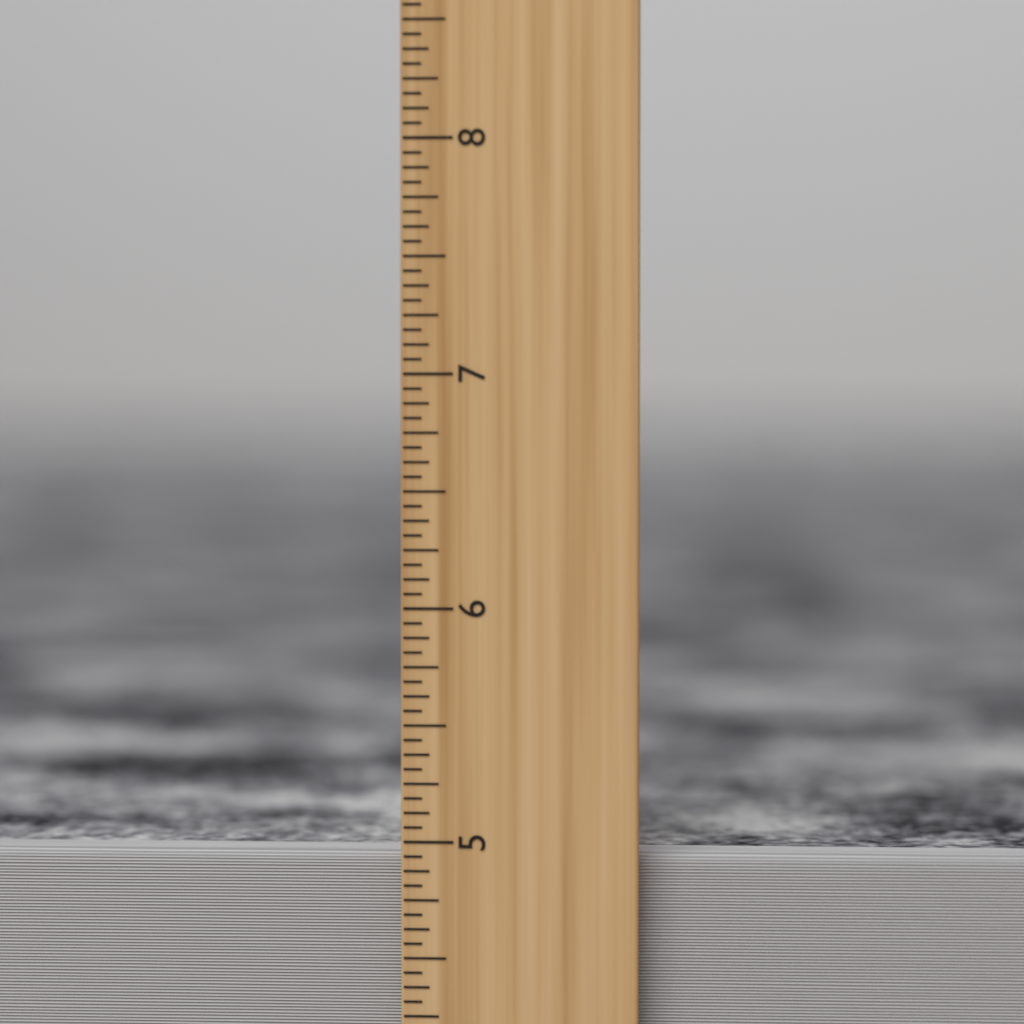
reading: 4.9375 inch
